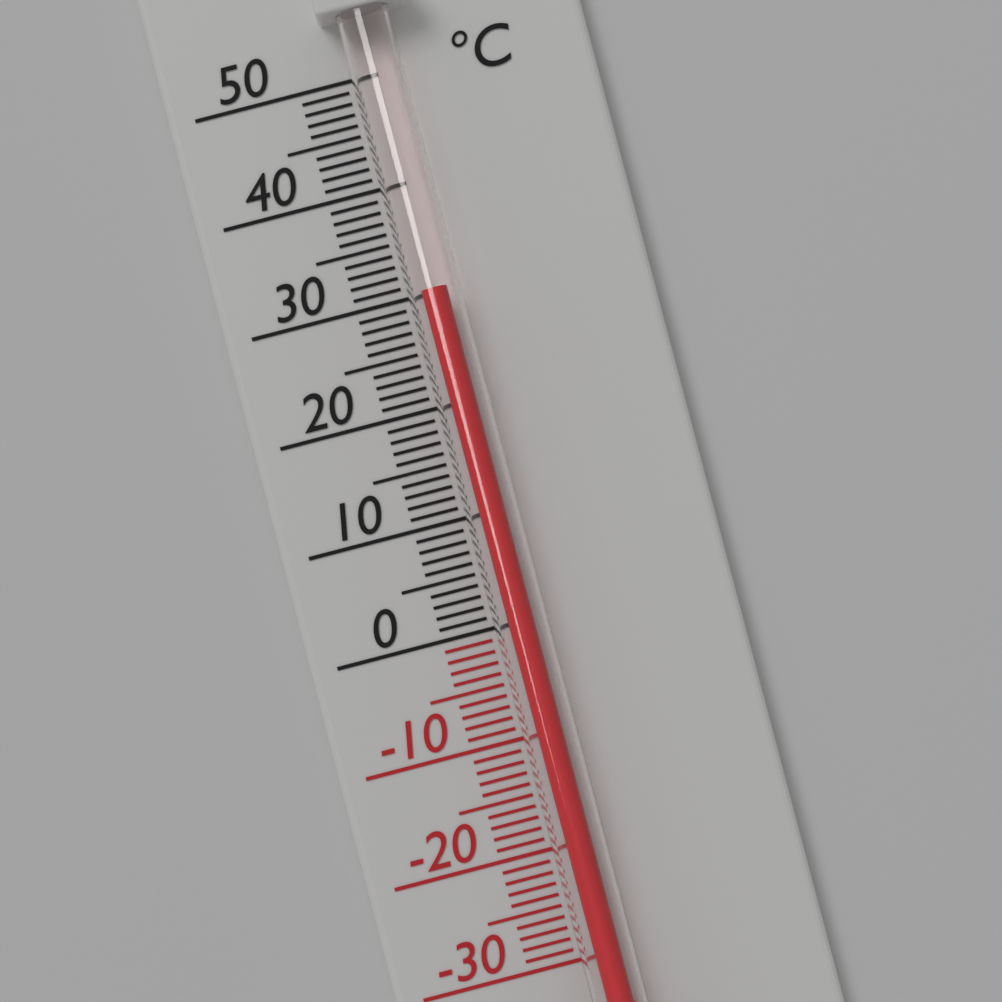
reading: 30 °C
